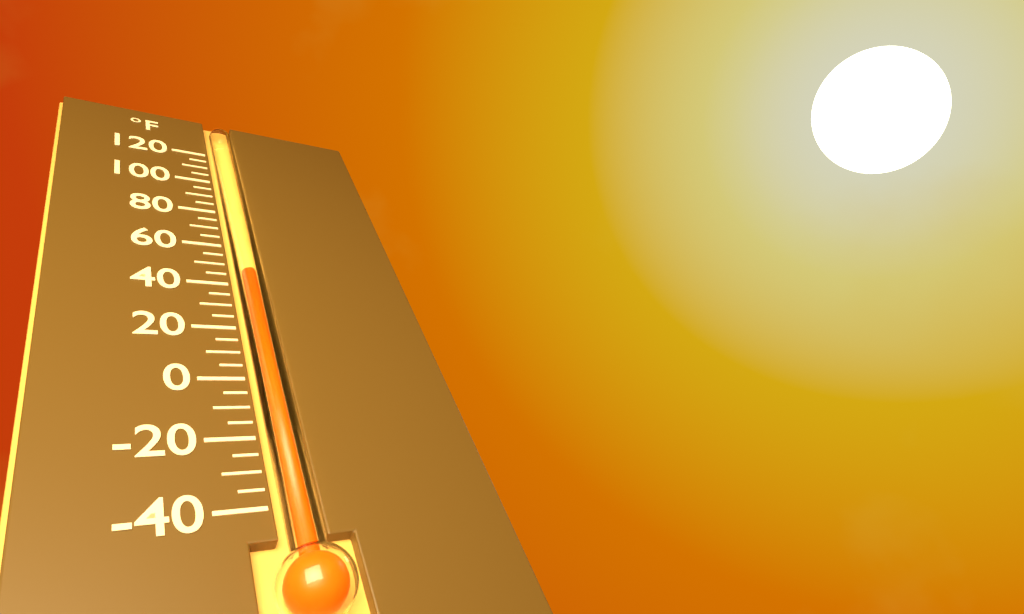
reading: 45 °F
